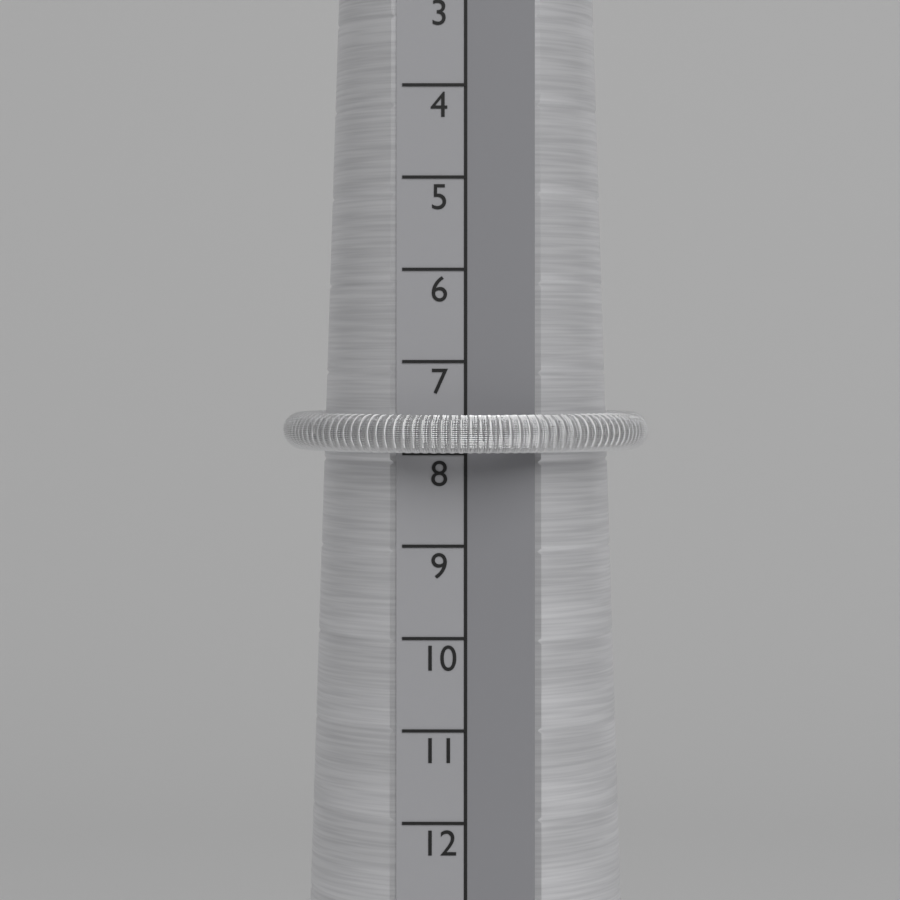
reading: 8 (no unit)
